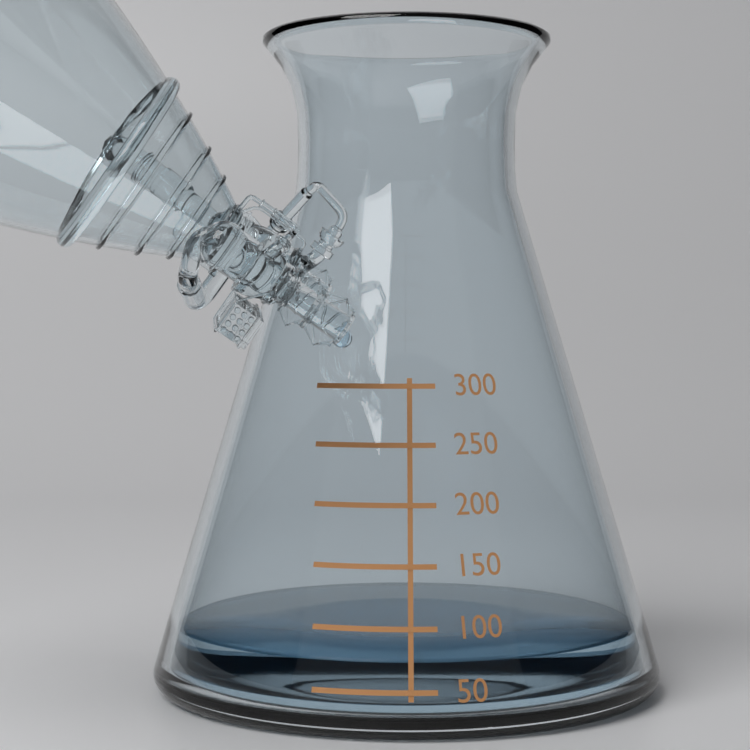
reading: 75 (no unit)
